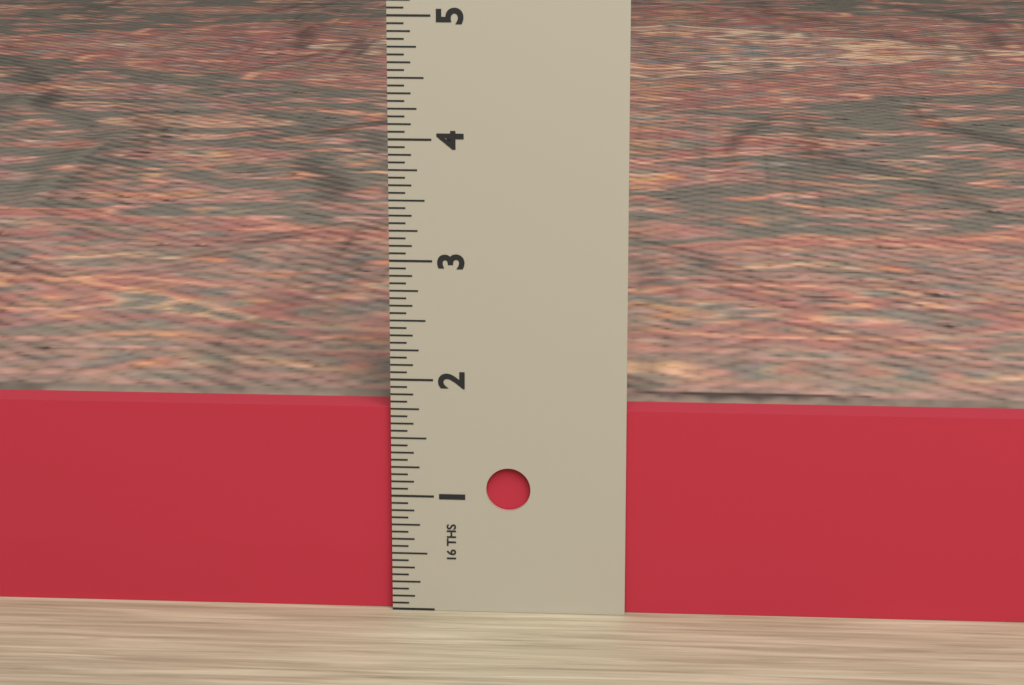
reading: 1.7500 in
